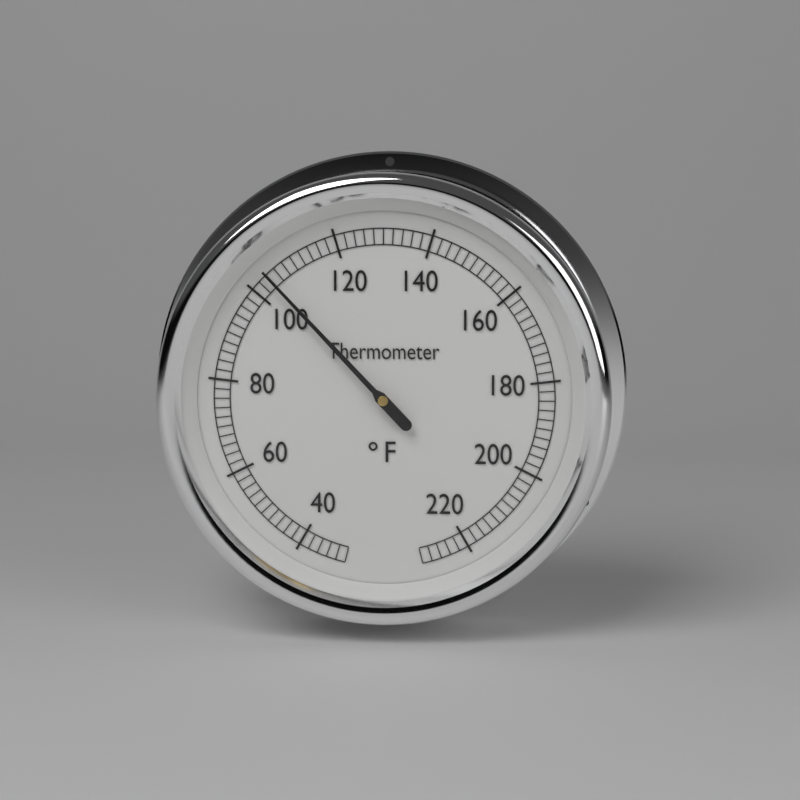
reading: 104 °F
